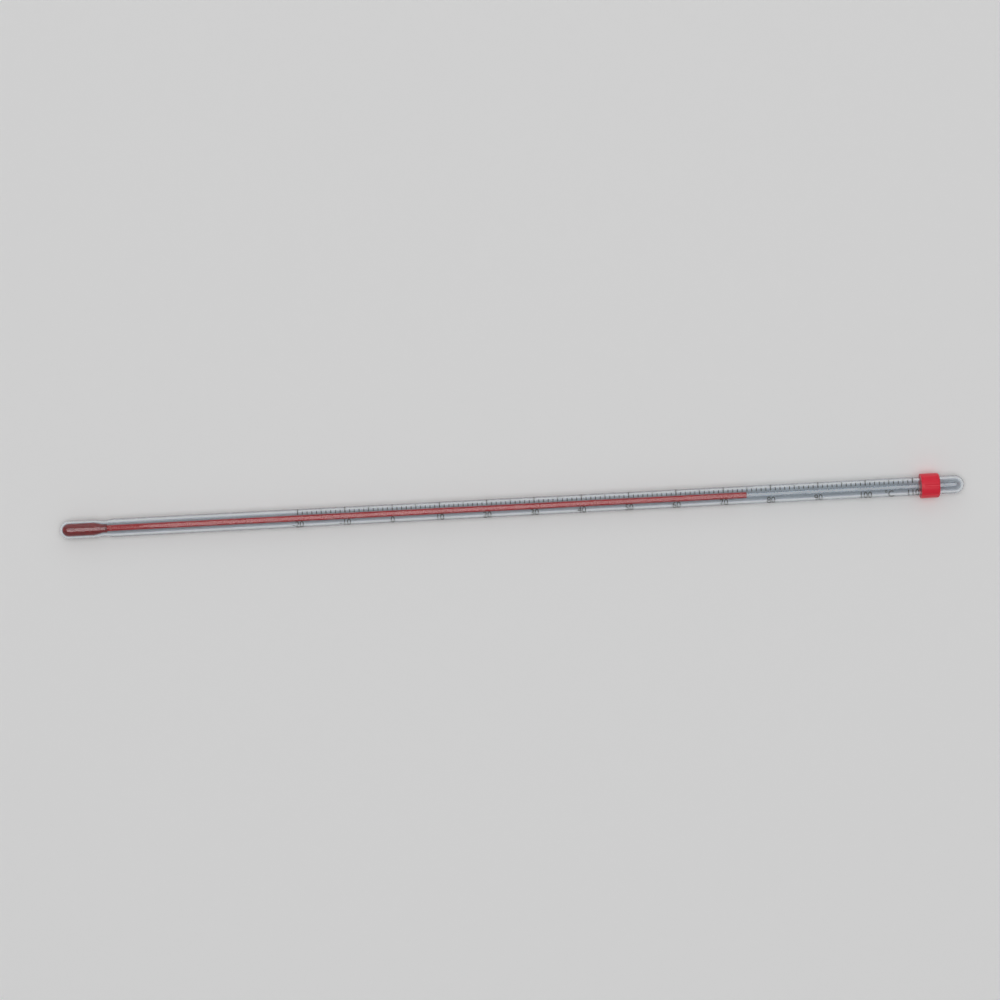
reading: 75 °C
